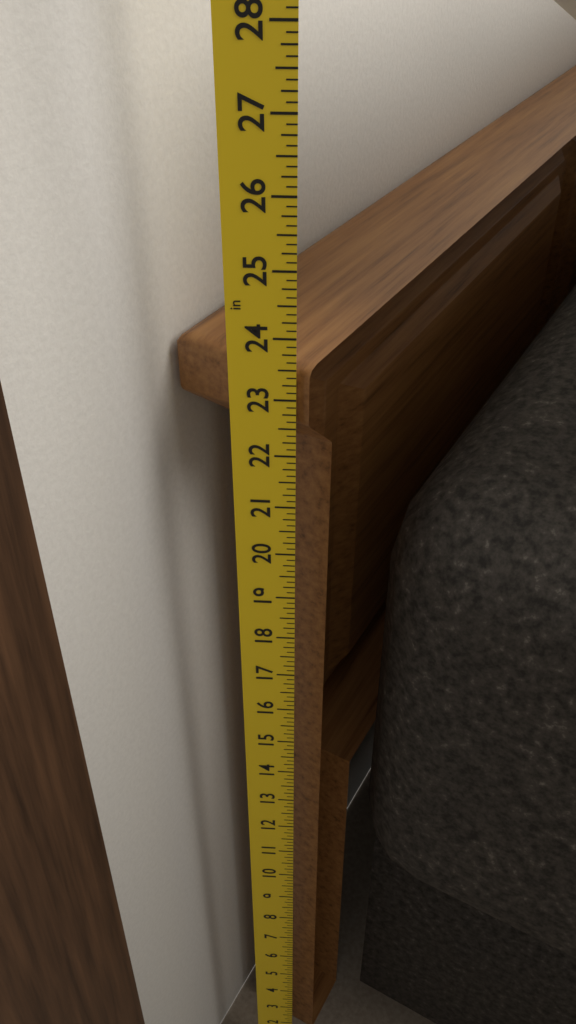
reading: 23.500 in
